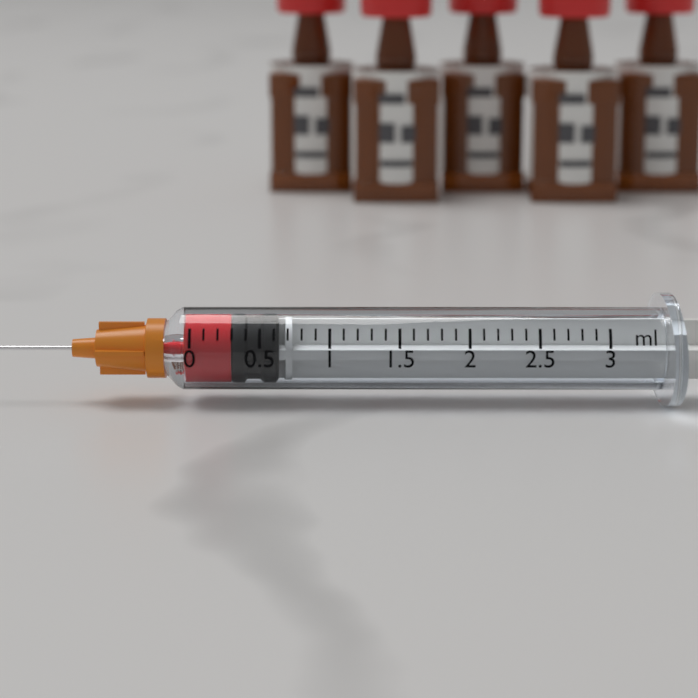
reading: 0.3 ml
